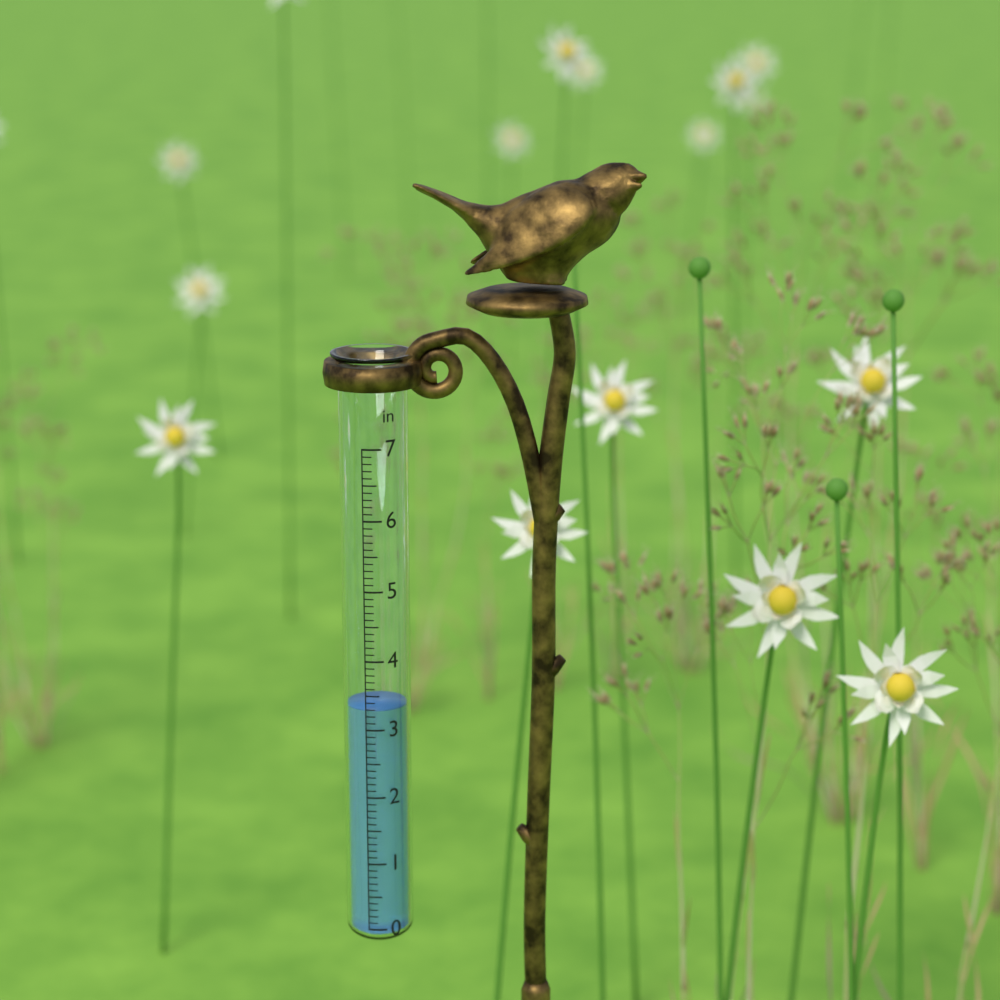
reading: 3.3 in
